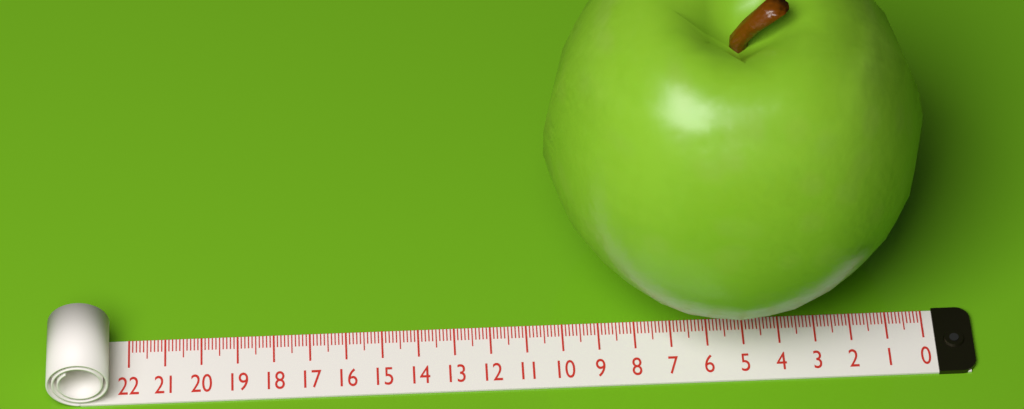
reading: 10.4 (no unit)
